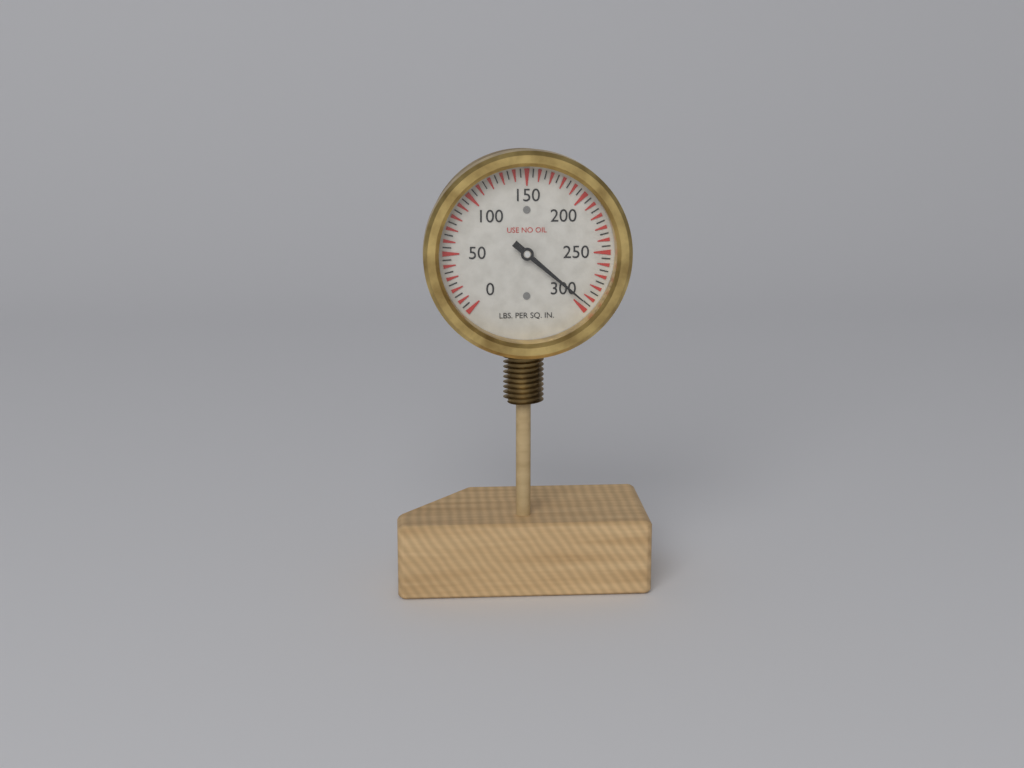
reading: 295 psi
